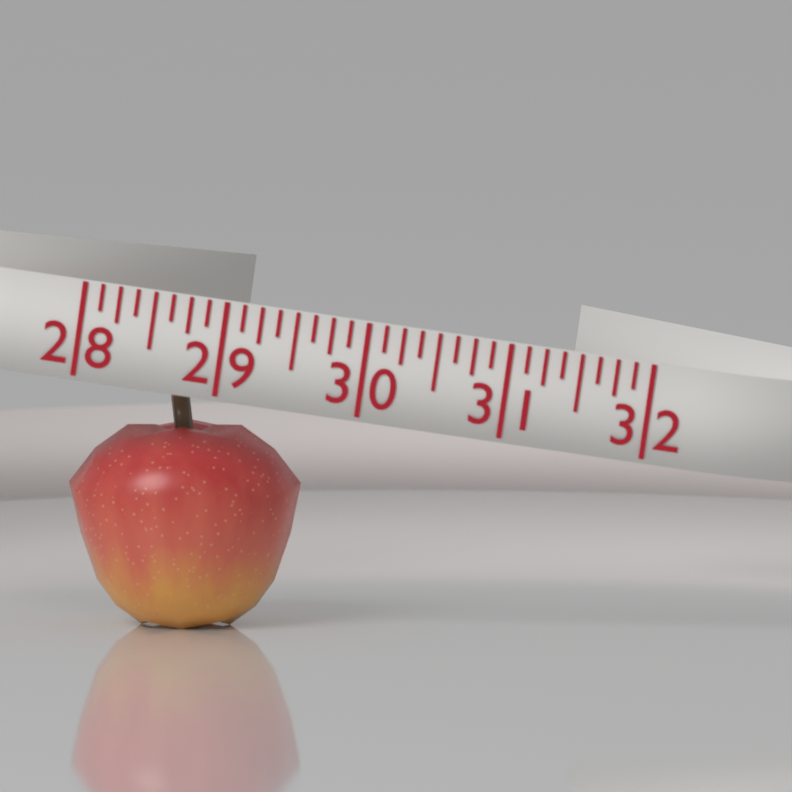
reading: 29.625 (no unit)
